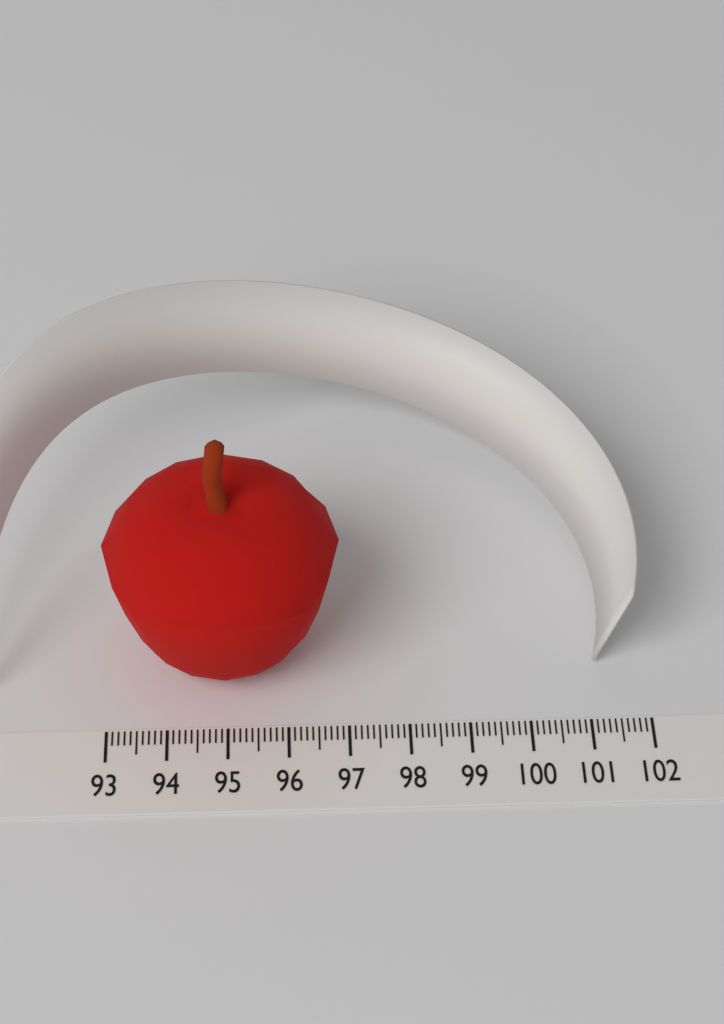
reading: 96.9 (no unit)
